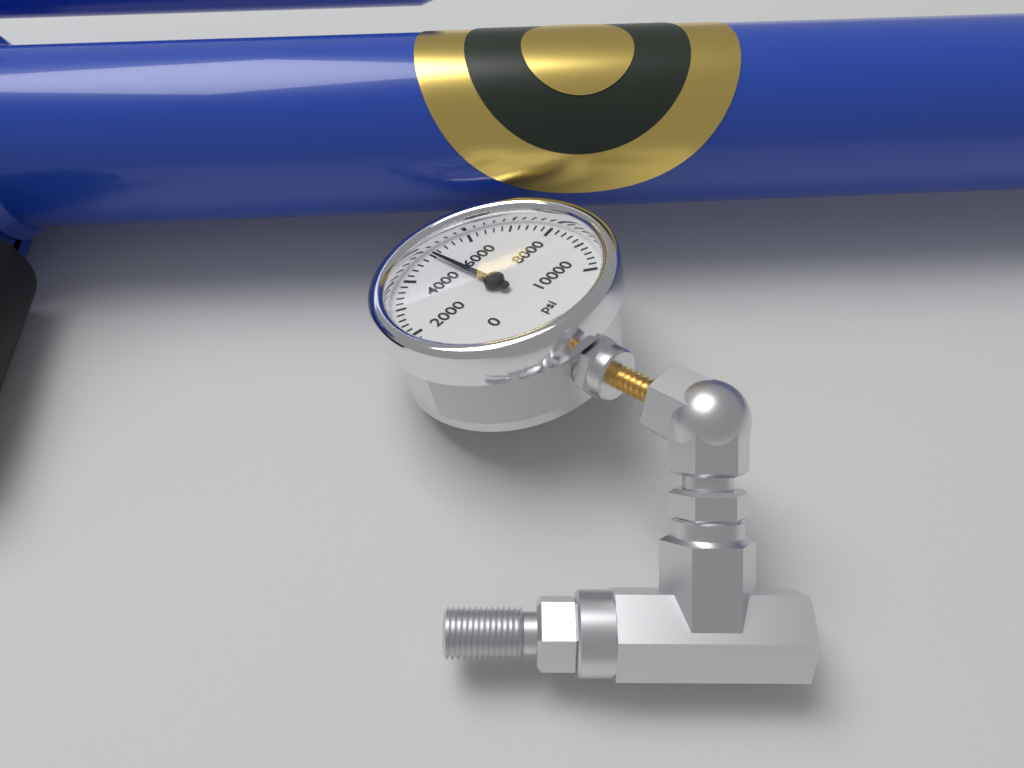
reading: 5000 psi
